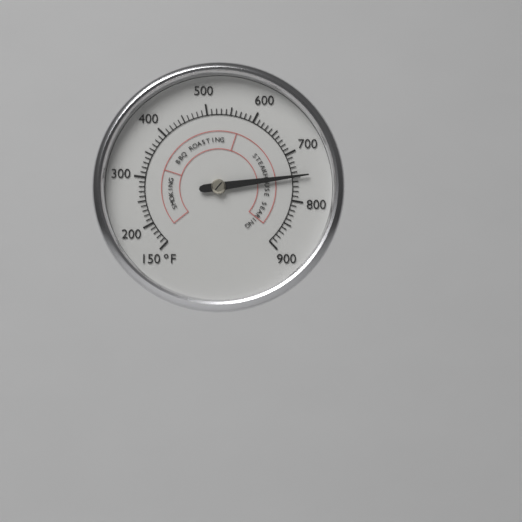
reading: 750 °F
